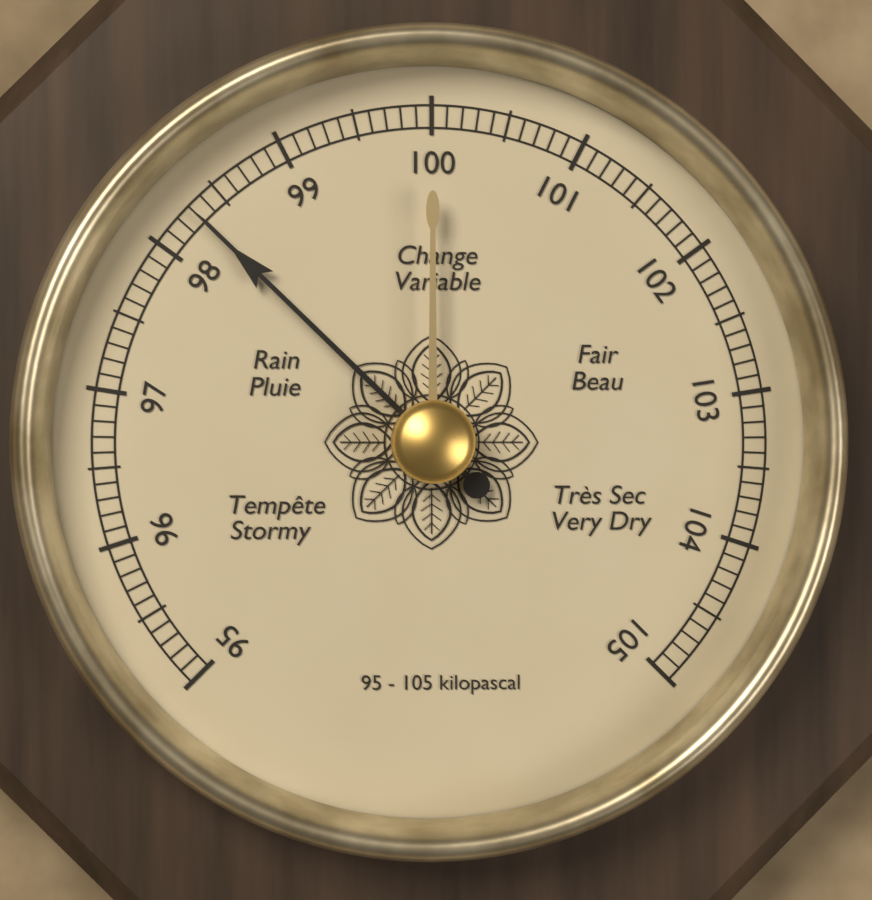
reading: 98.3 kPa
